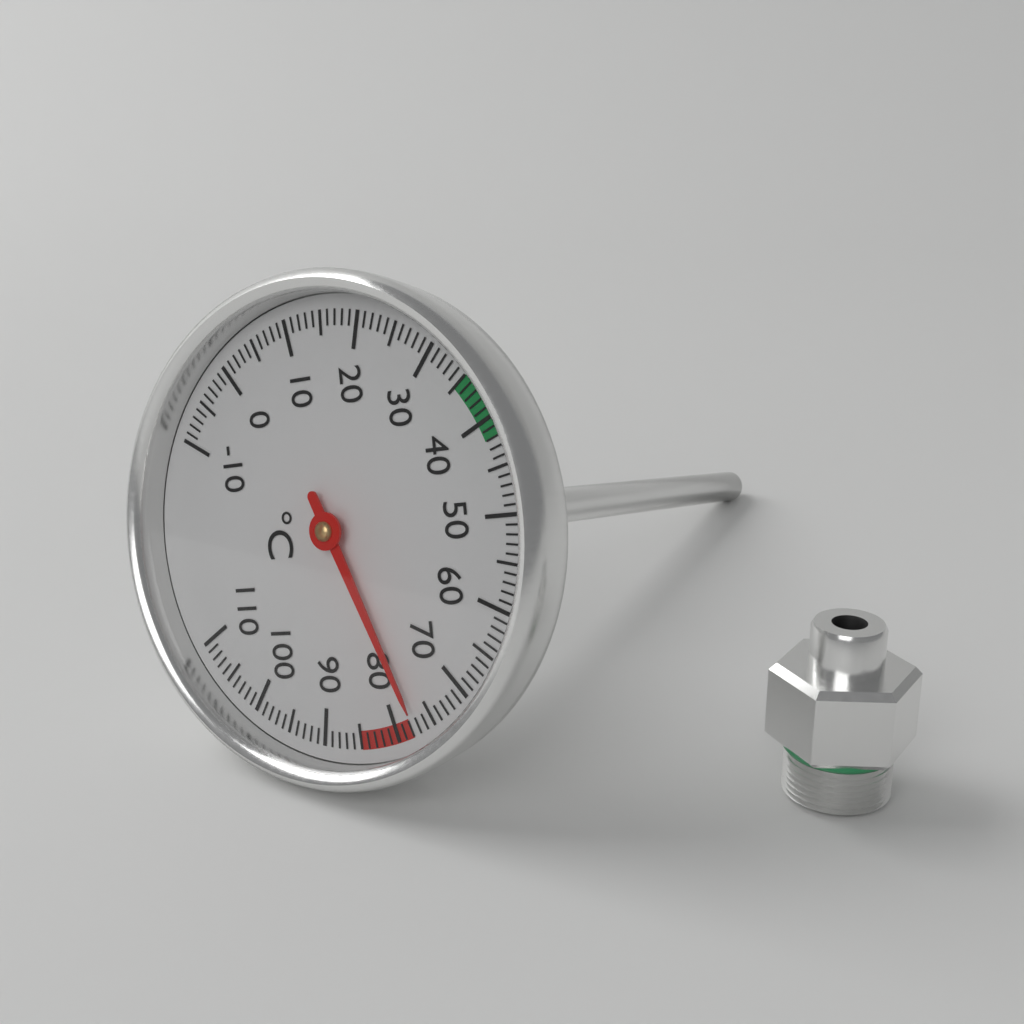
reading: 77 °C
